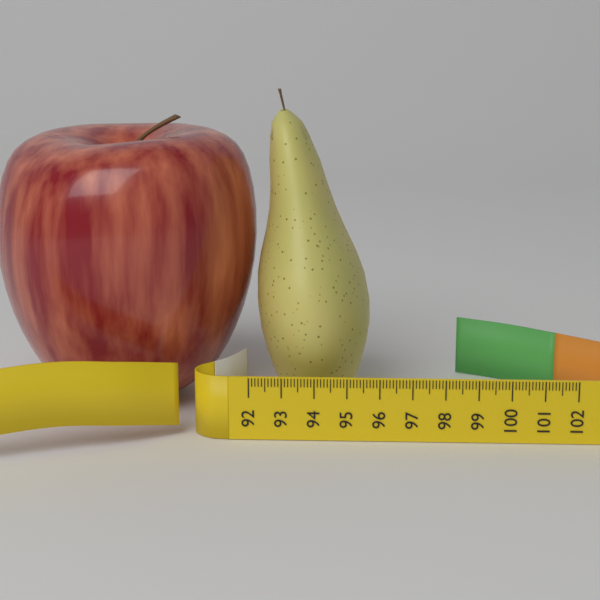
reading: 95.7 (no unit)
